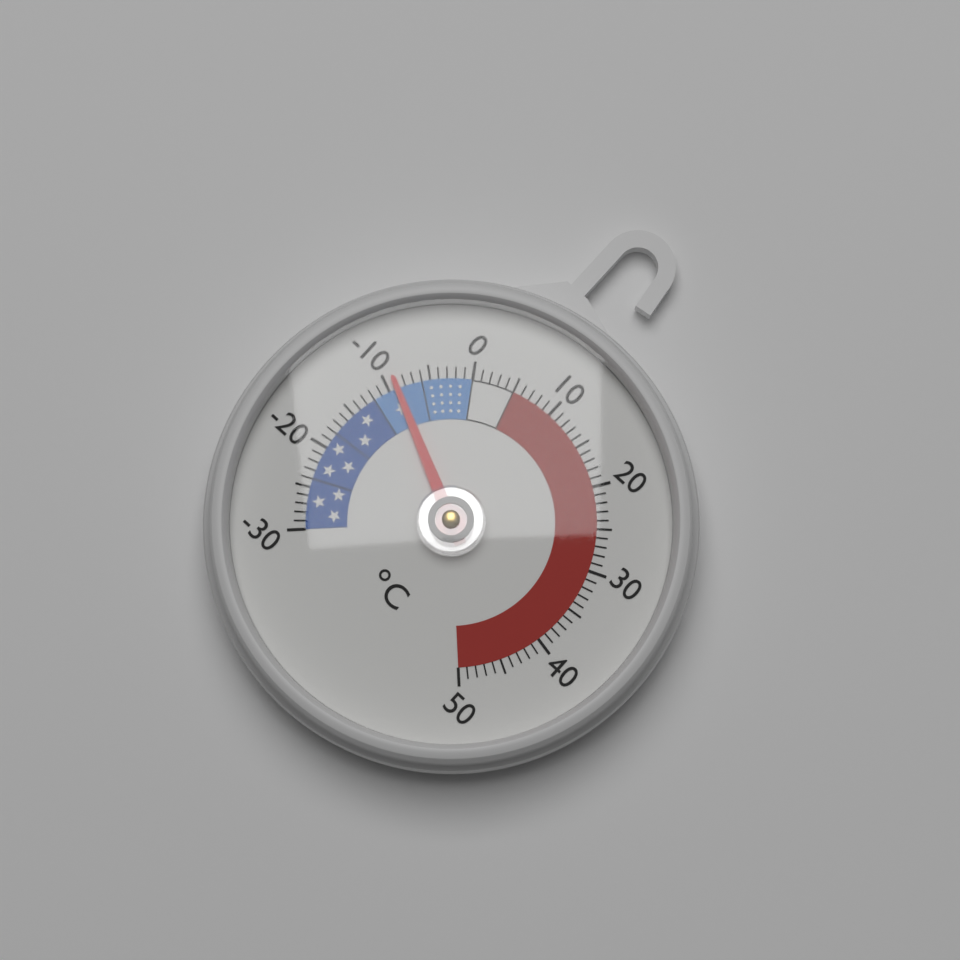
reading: -9 °C
